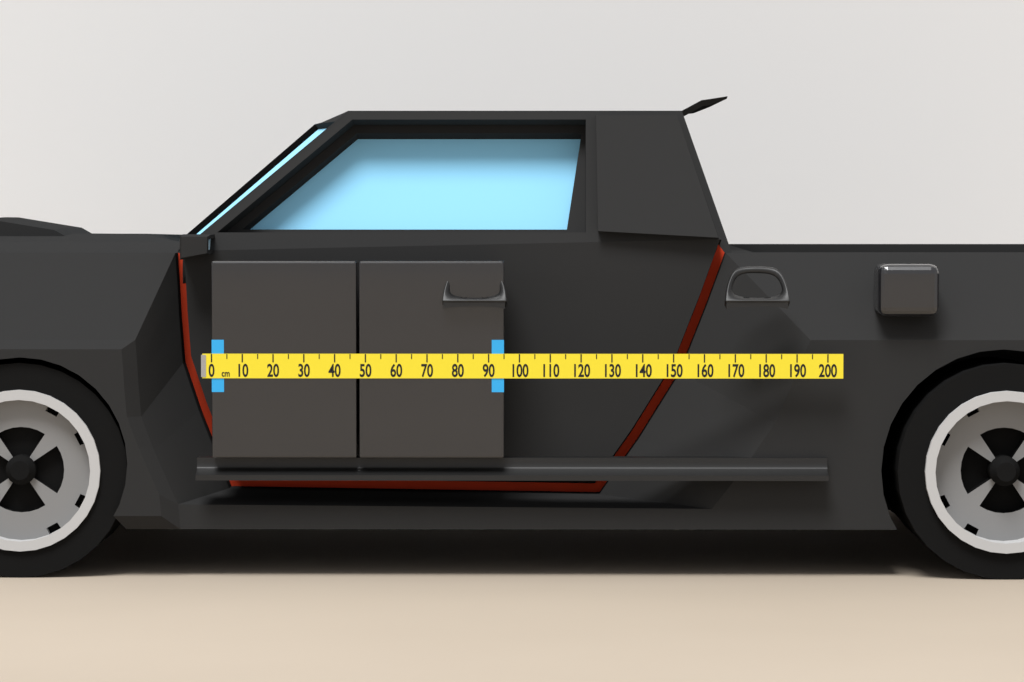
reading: 95 cm
